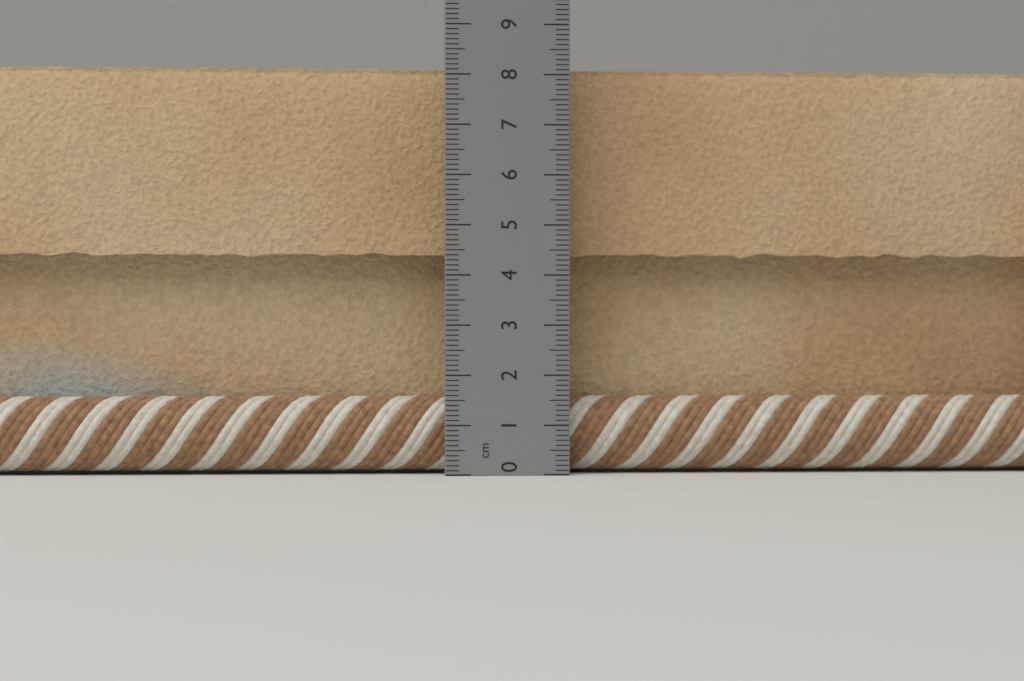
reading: 8.3 cm
